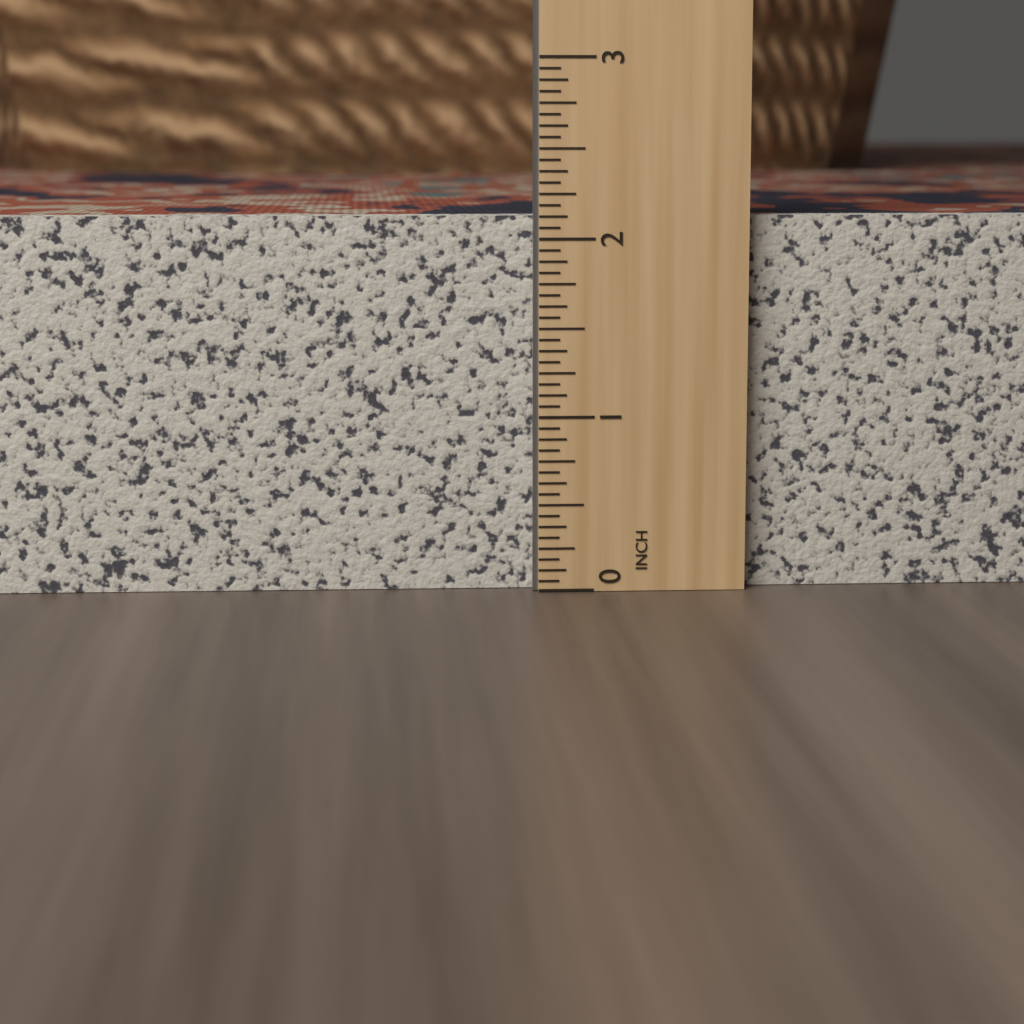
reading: 2.1250 in
